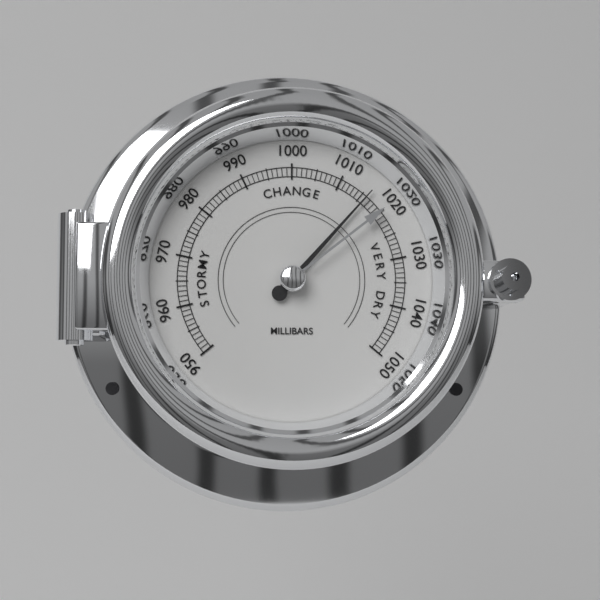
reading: 1016 mbar
